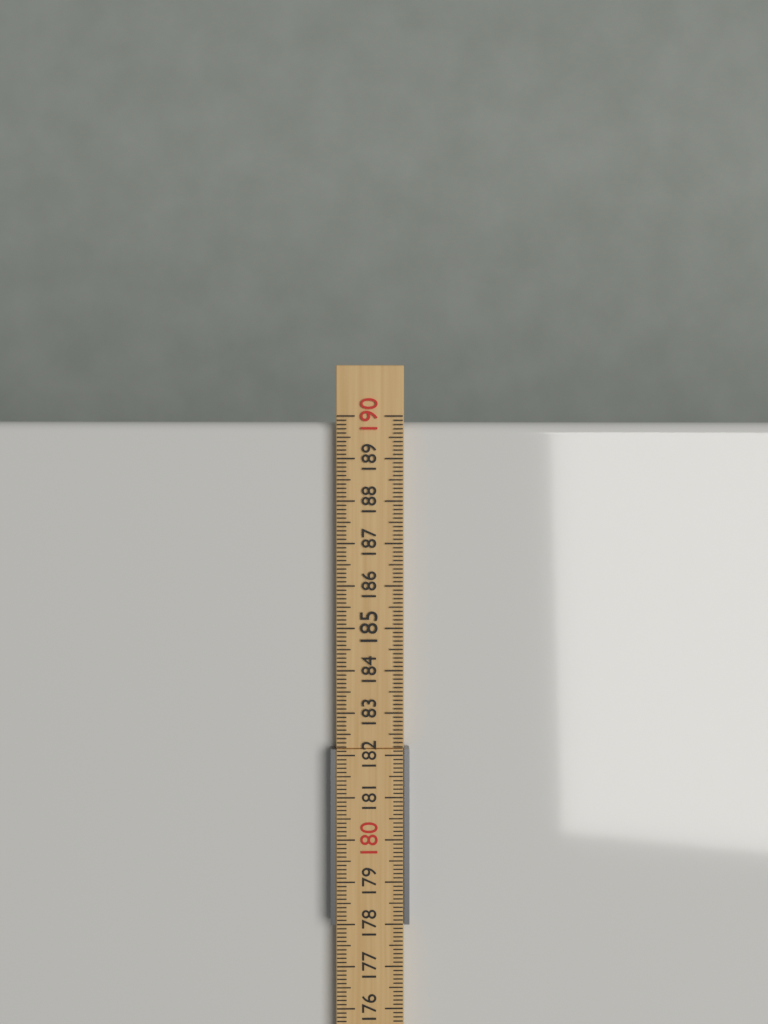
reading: 189.9 cm
